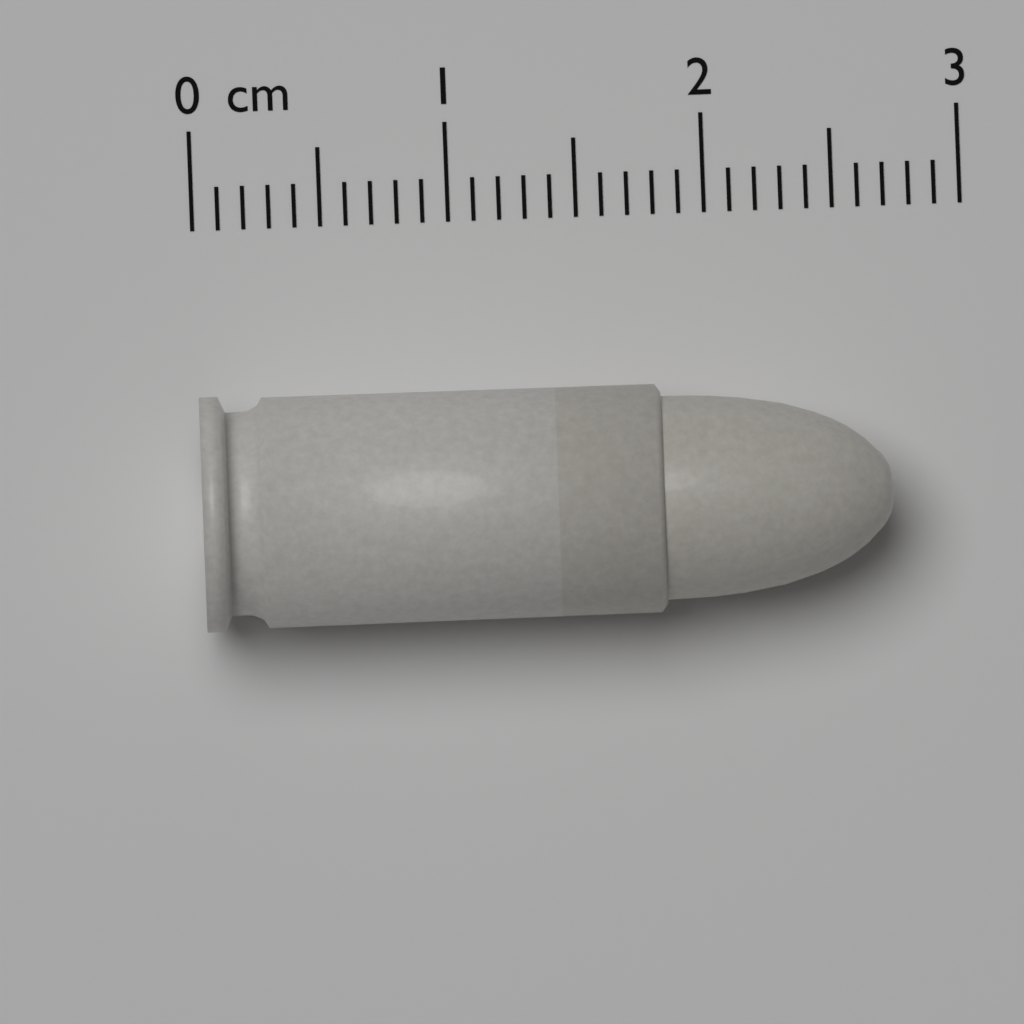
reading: 2.7 cm
